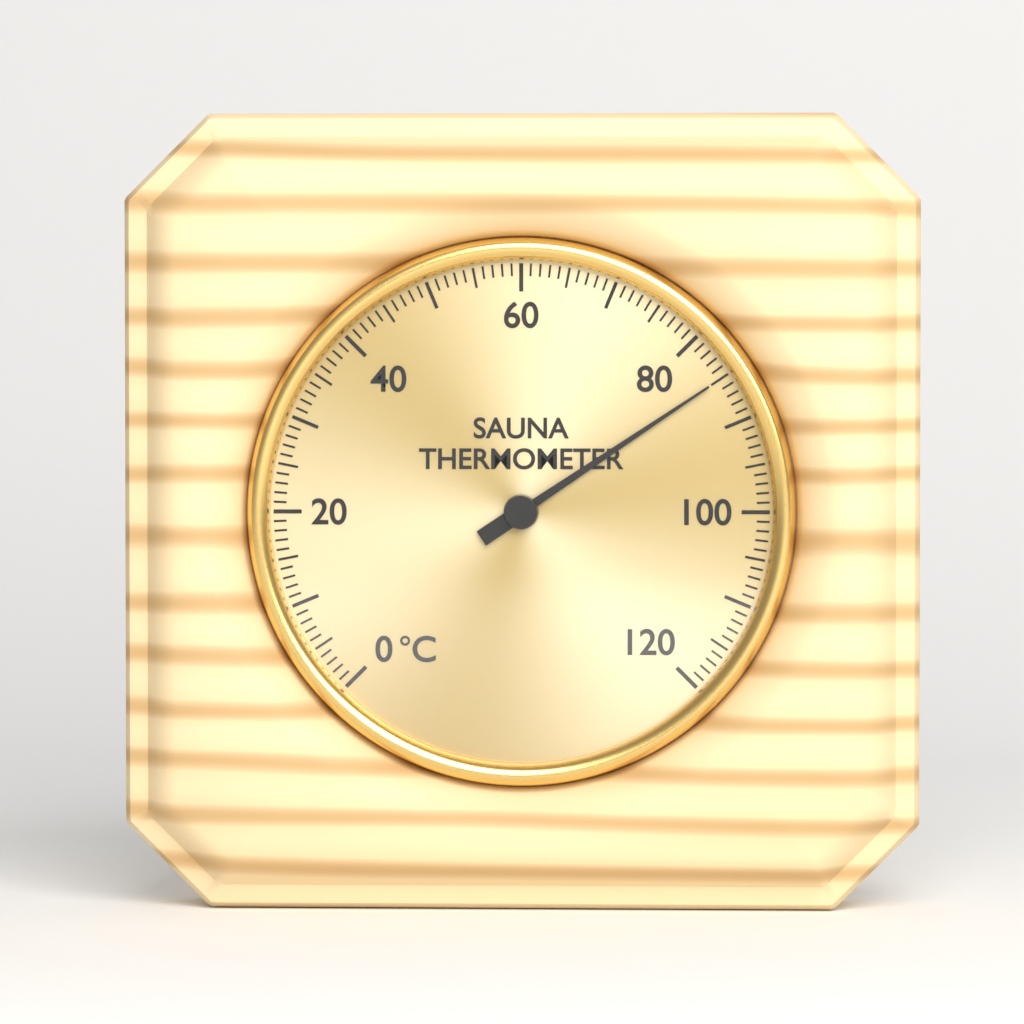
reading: 85 °C
